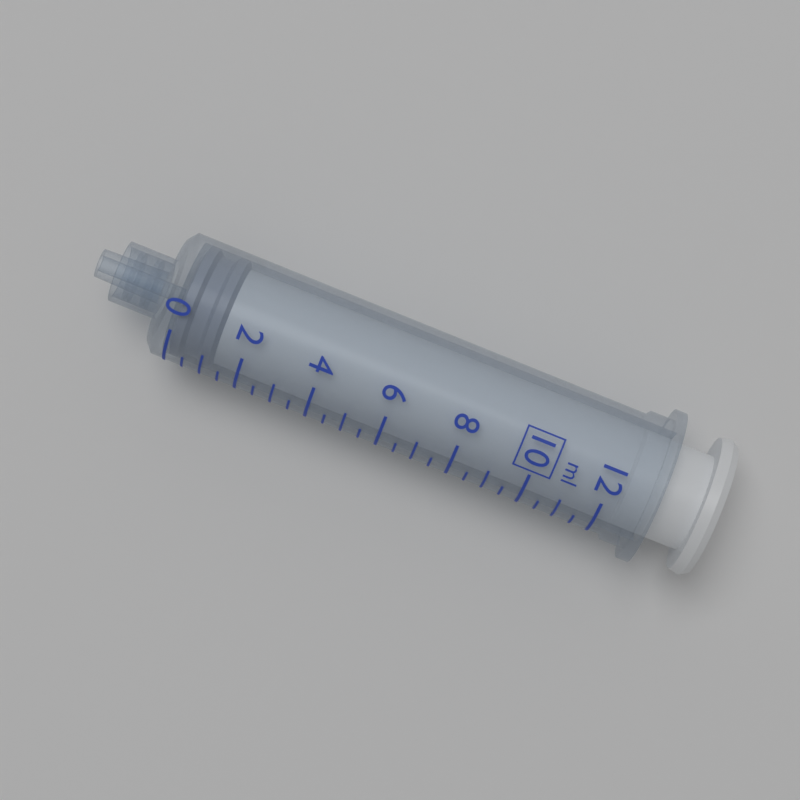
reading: 0.0 ml
